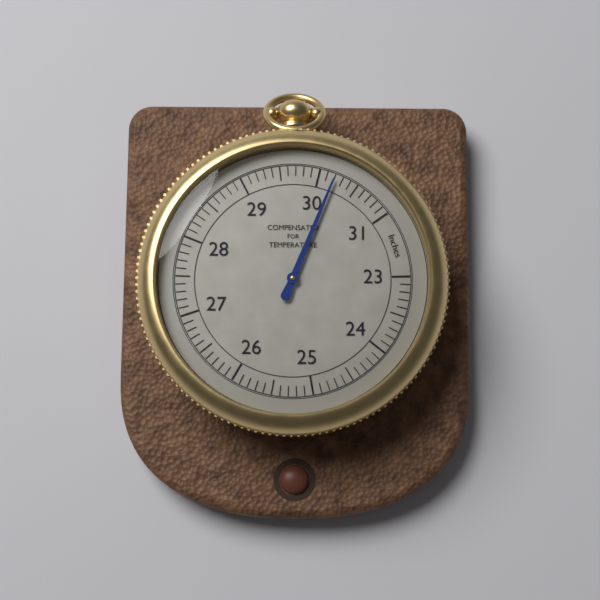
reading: 30.2 inches
